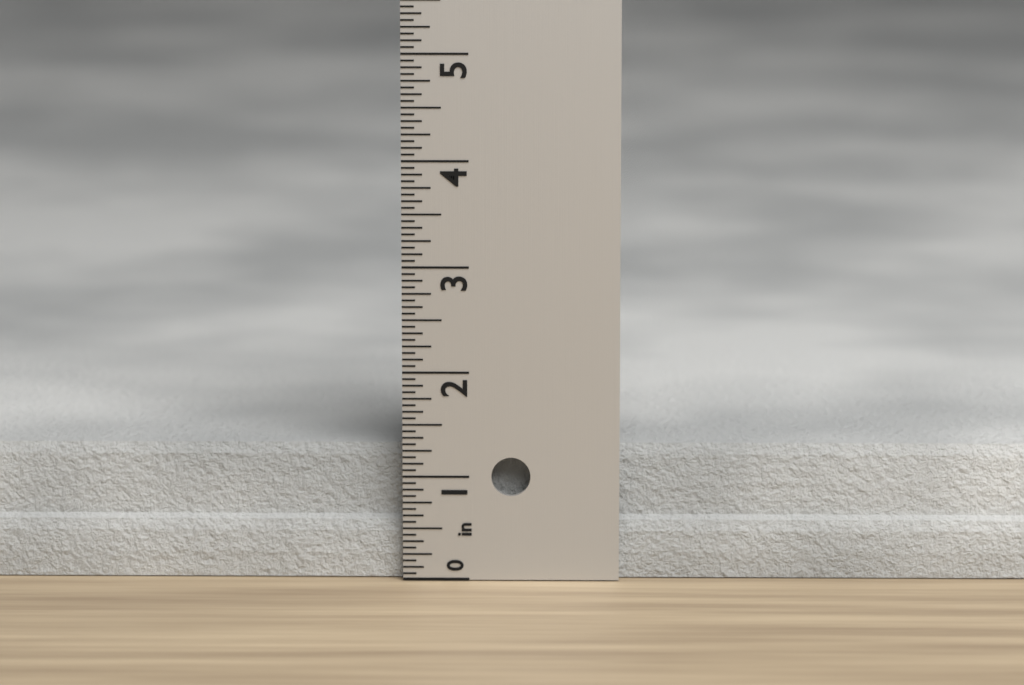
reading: 1.2500 in
